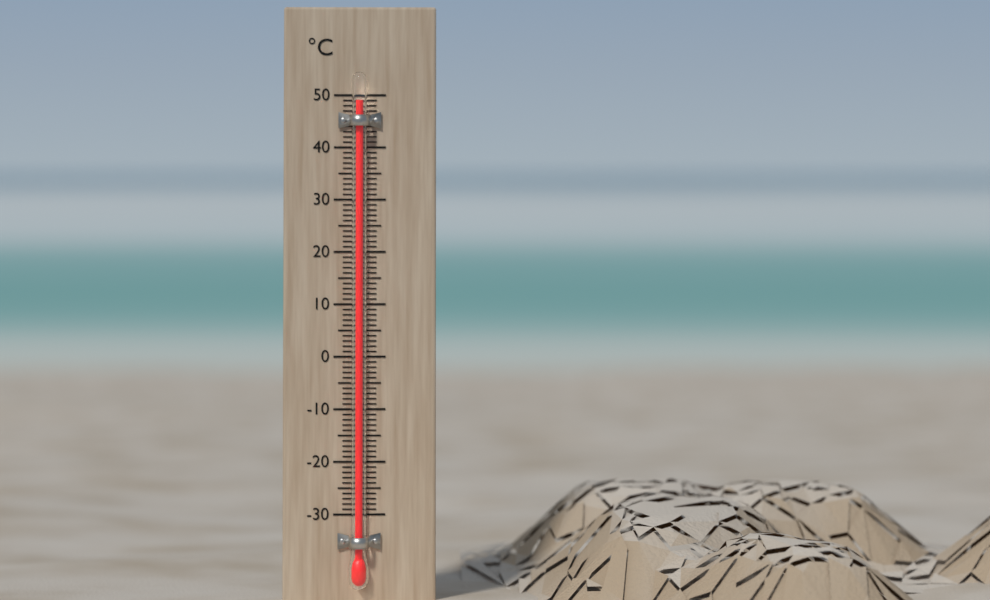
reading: 49 °C
